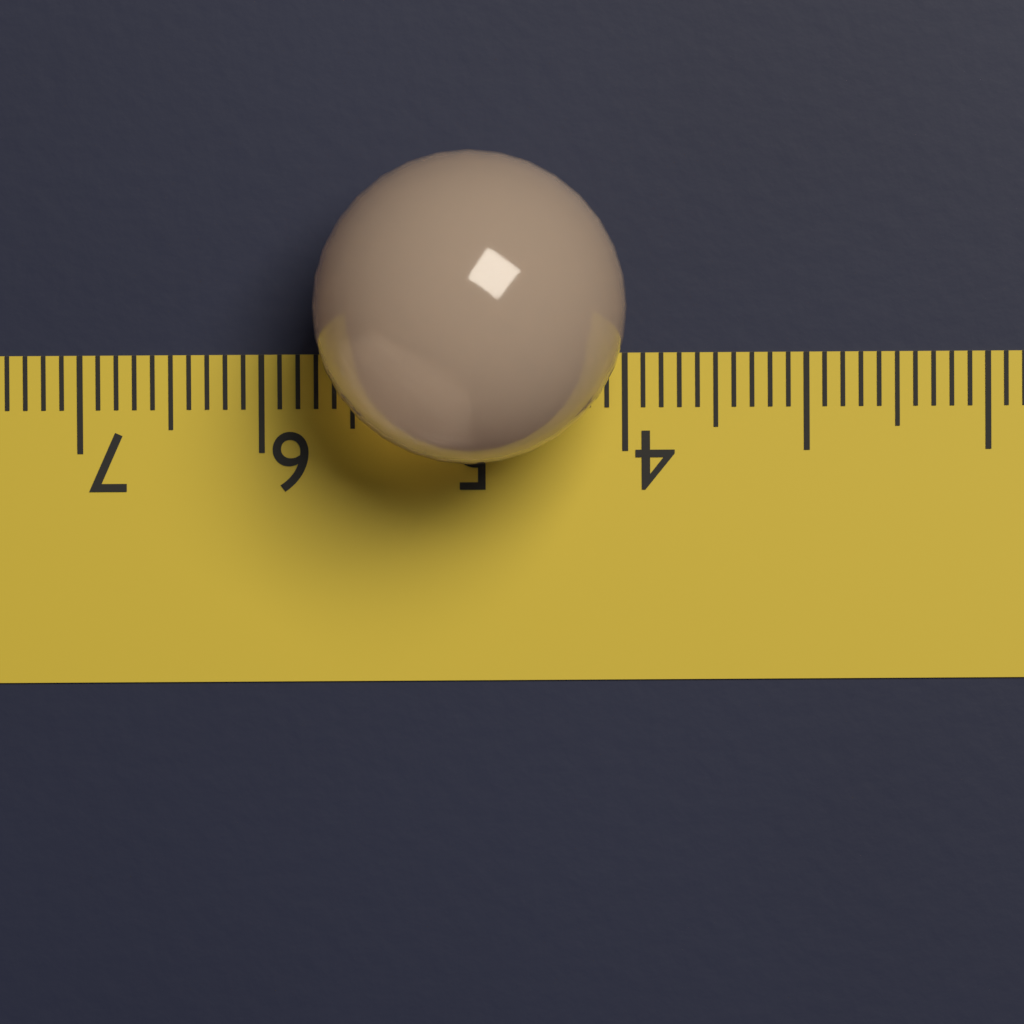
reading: 5.7 (no unit)
